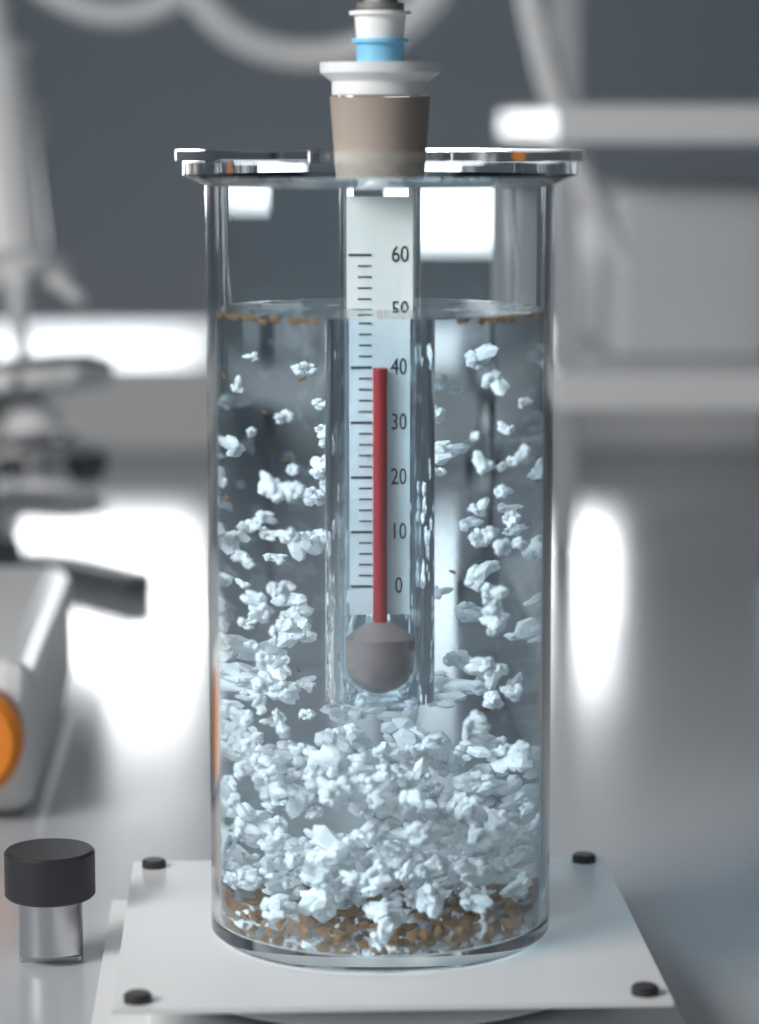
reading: 40 (no unit)
